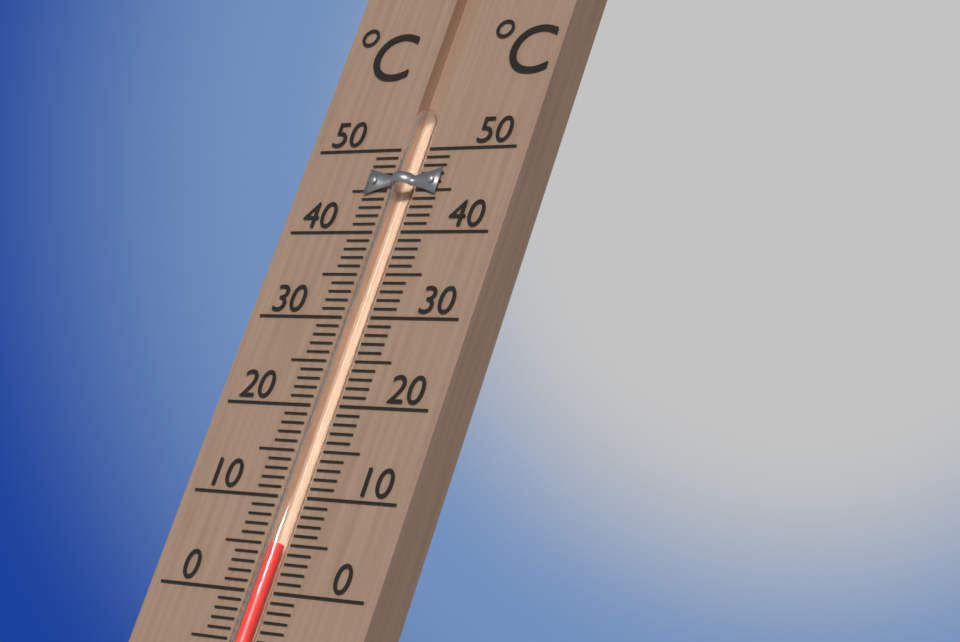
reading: 5 °C
